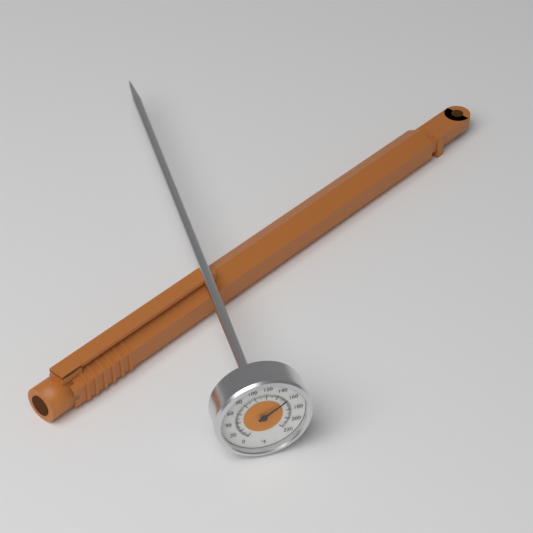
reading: 158 °F
